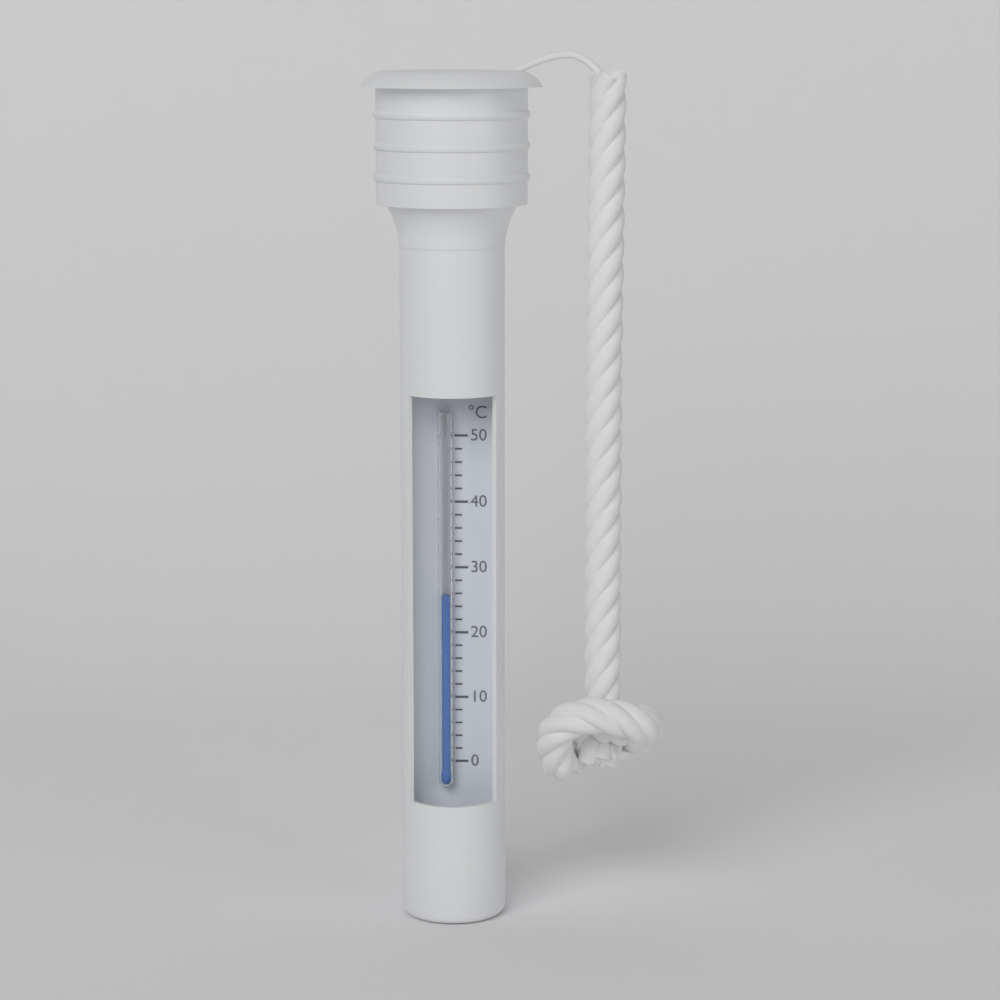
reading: 26 °C
